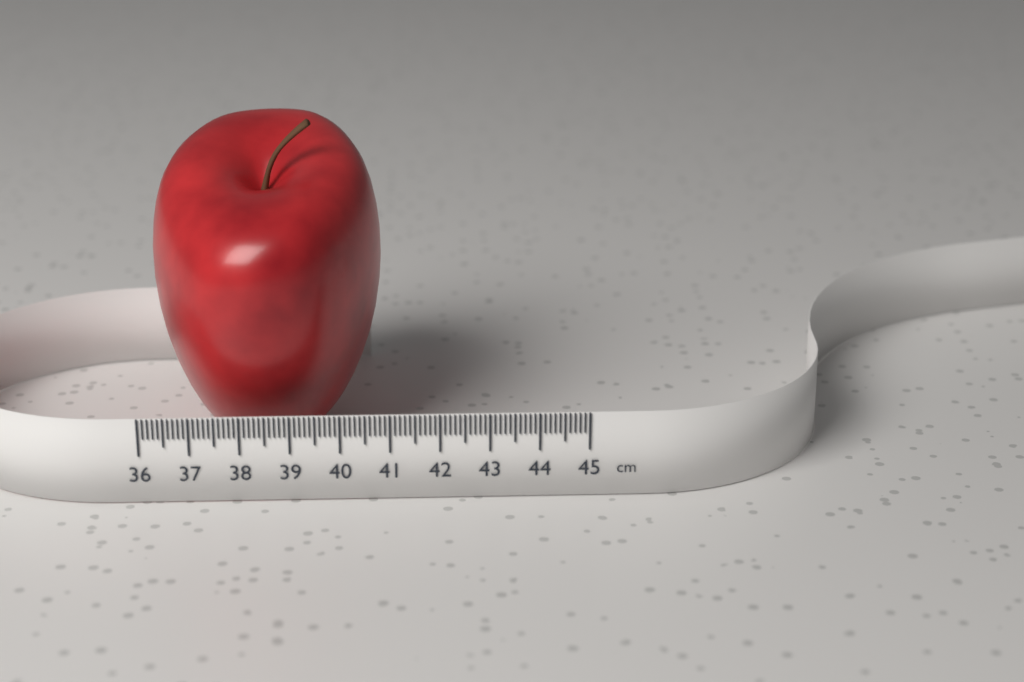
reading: 40.8 cm
